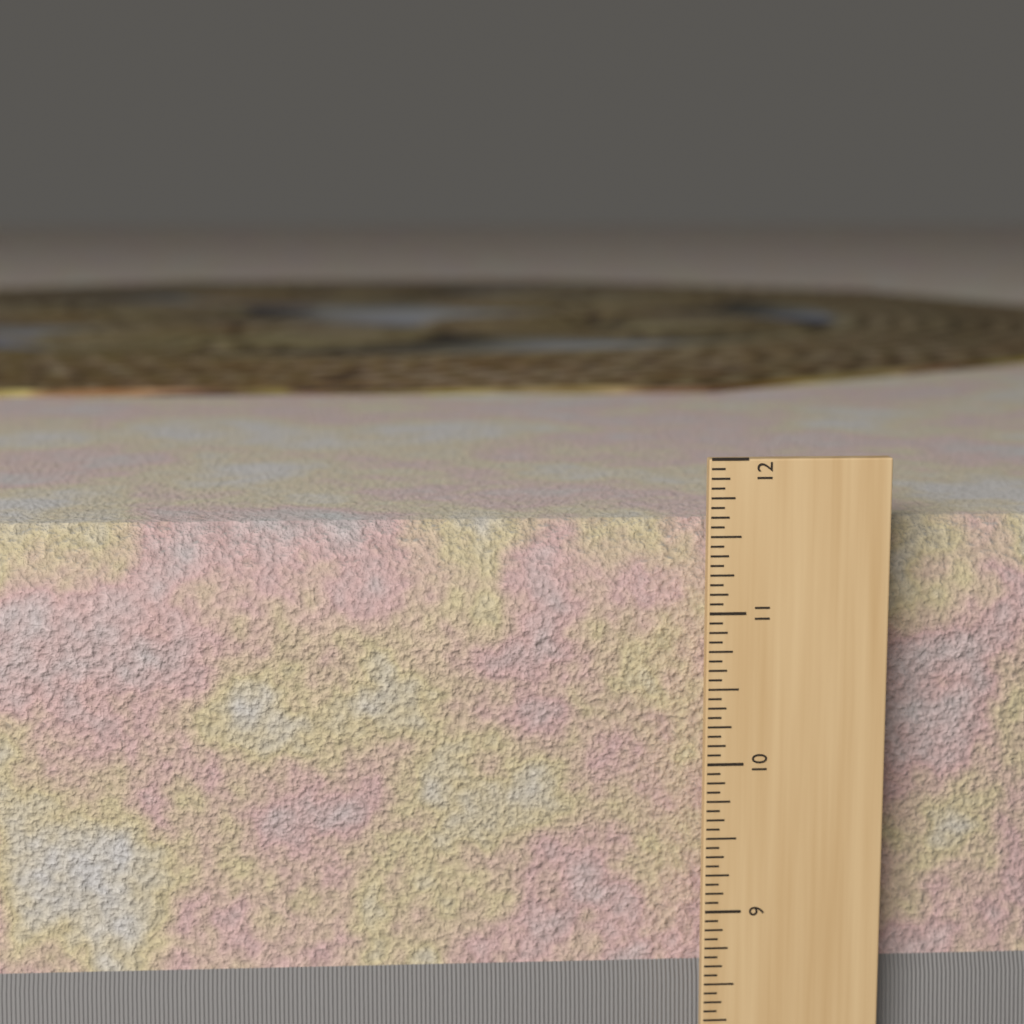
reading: 11.5625 in
